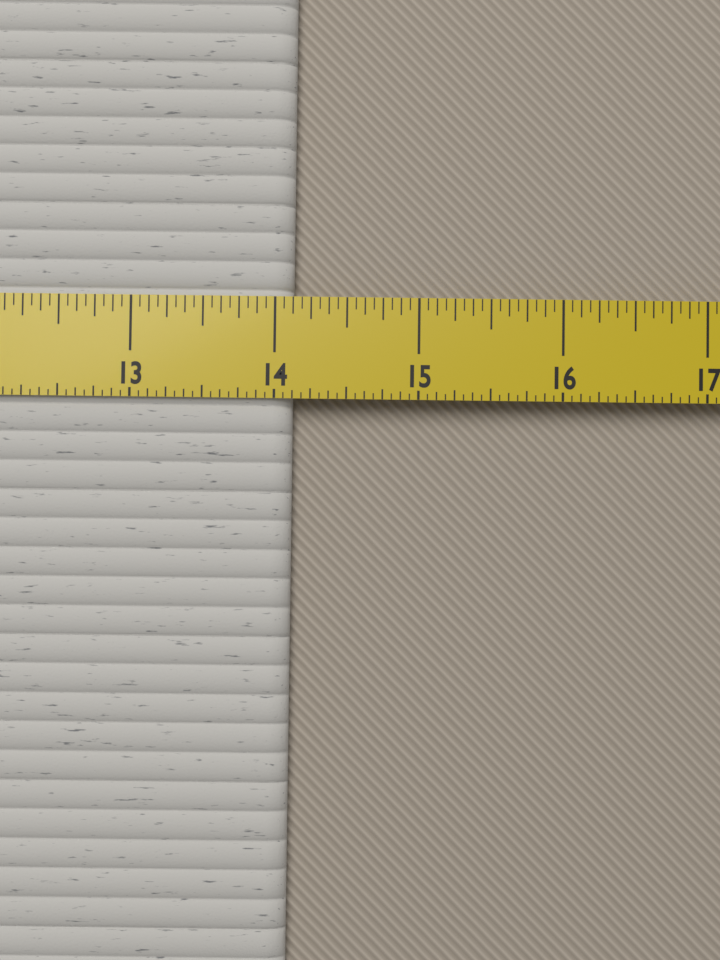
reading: 14.1250 in
